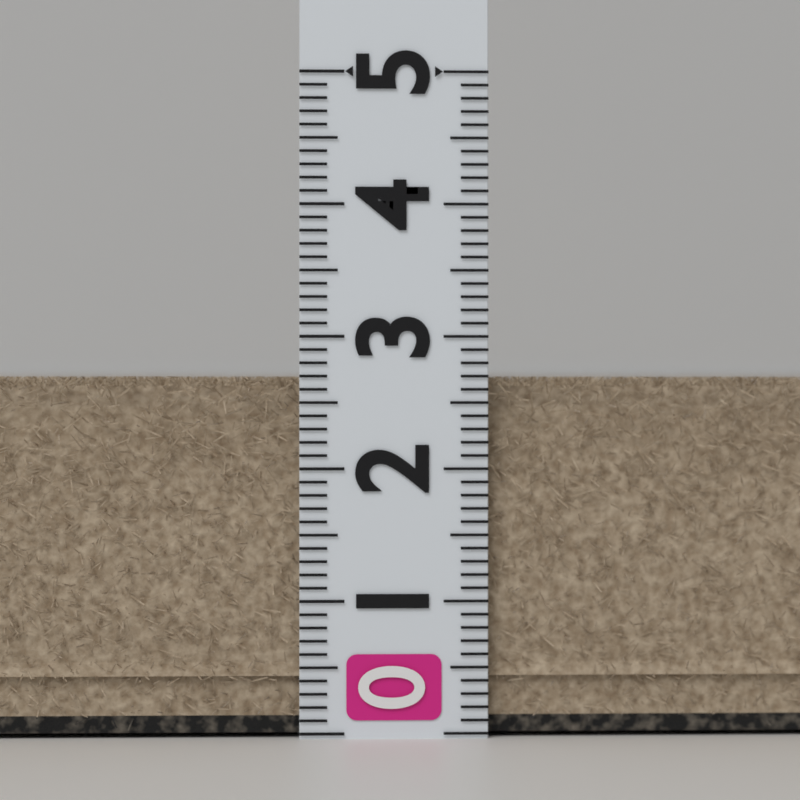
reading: 2.7 (no unit)
